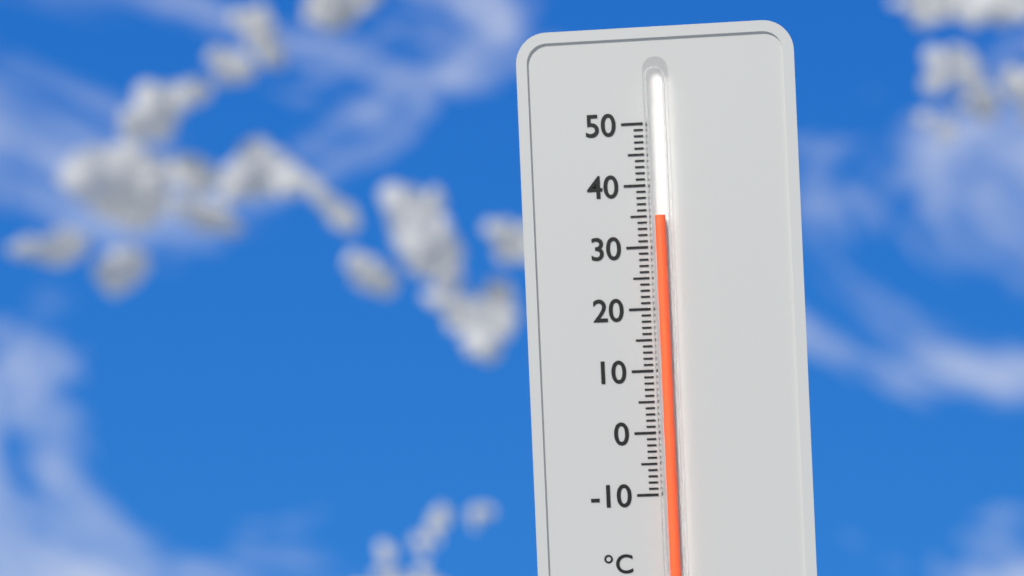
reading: 35 °C
